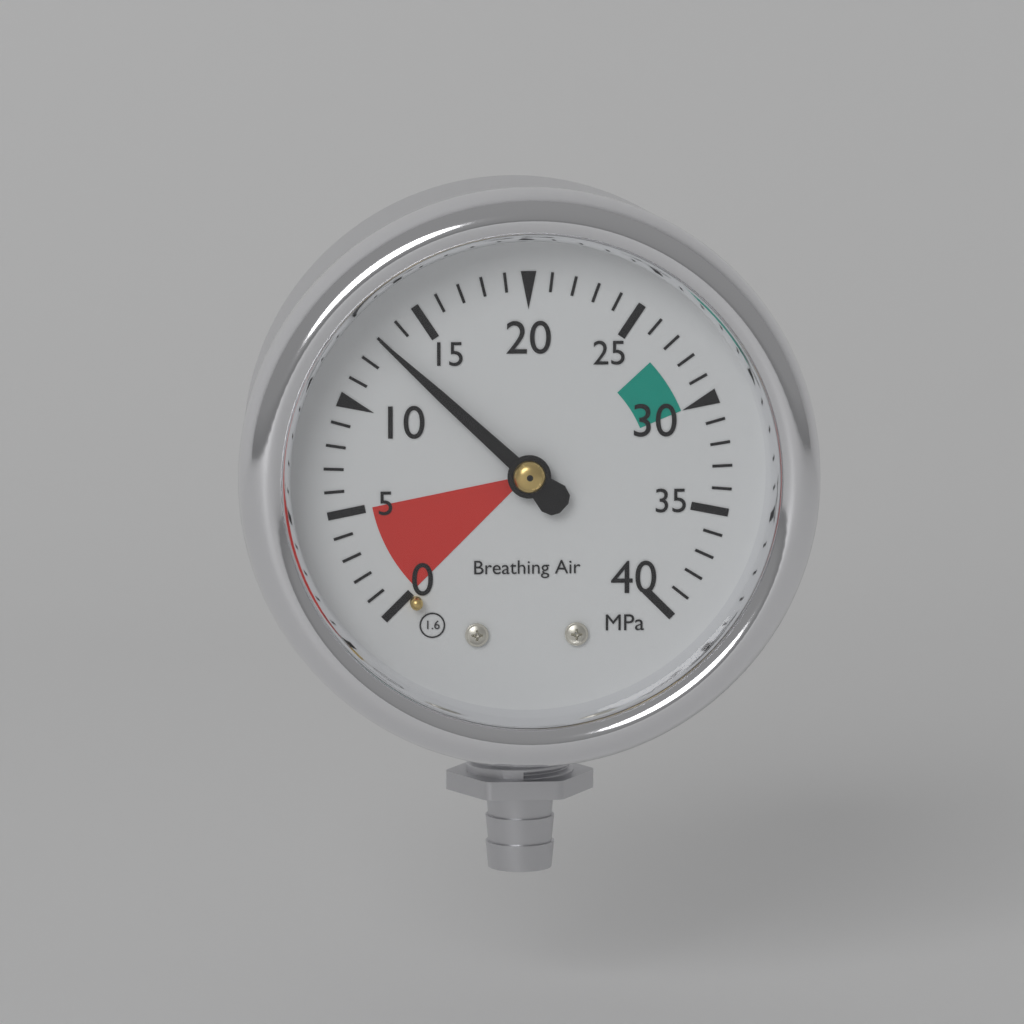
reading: 13 MPa
